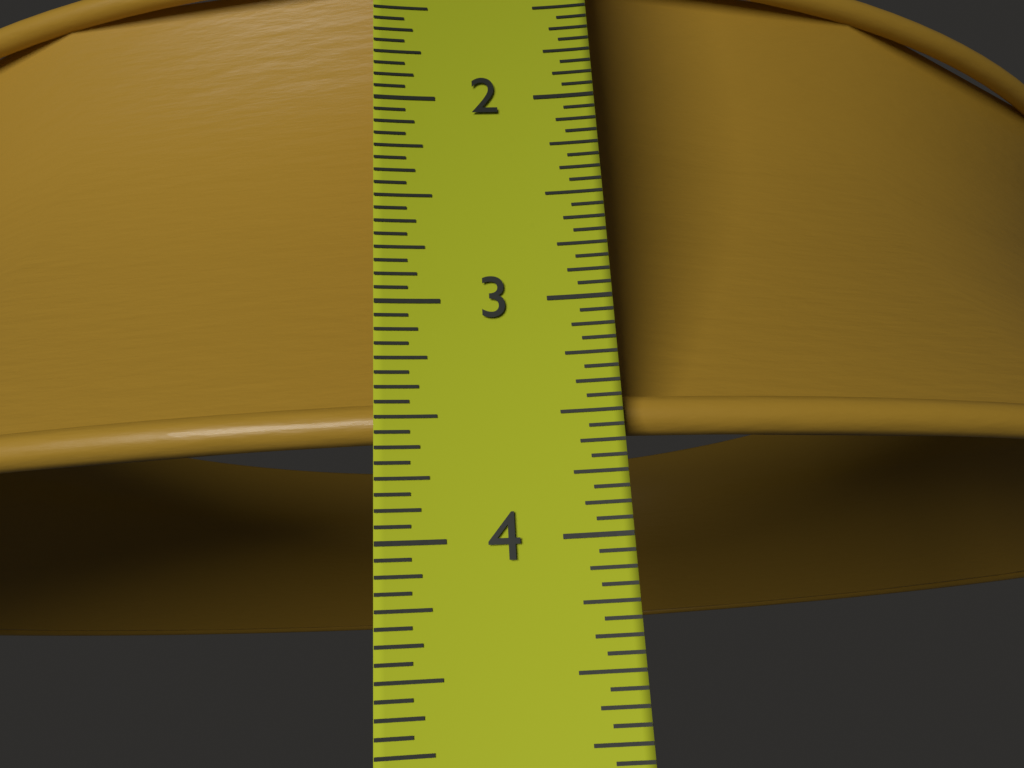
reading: 3.5625 in
